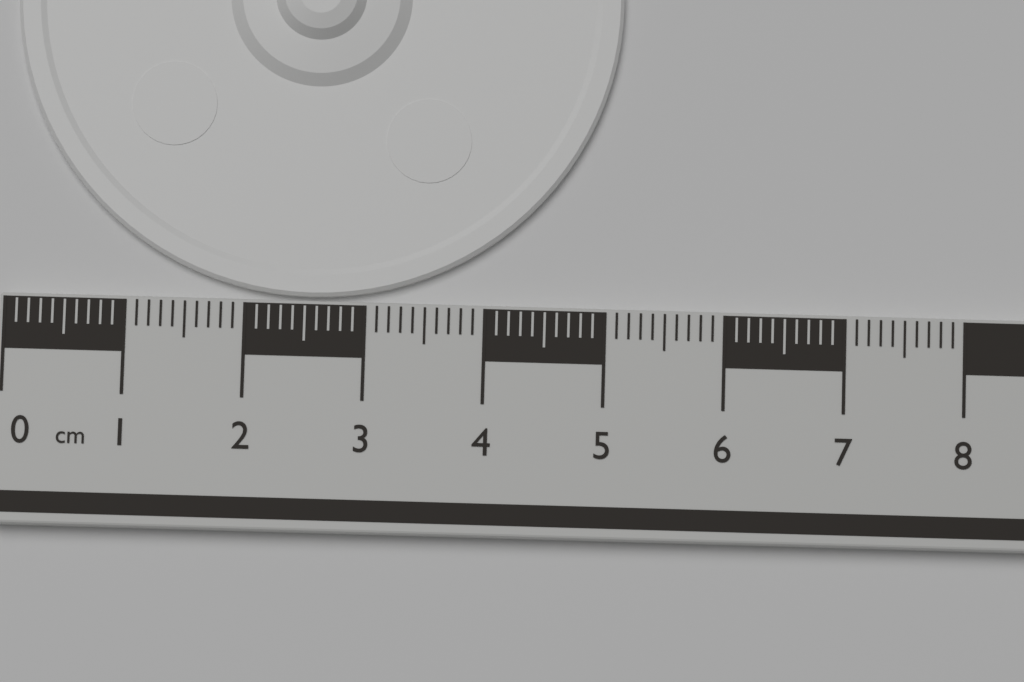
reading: 5.1 cm
